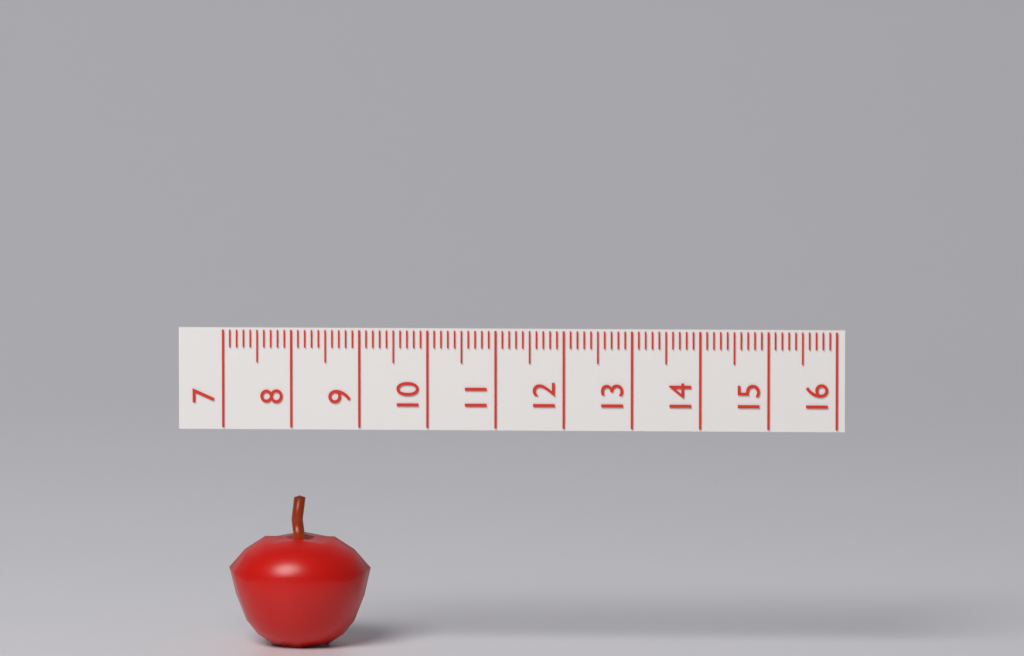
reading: 9.1 (no unit)
